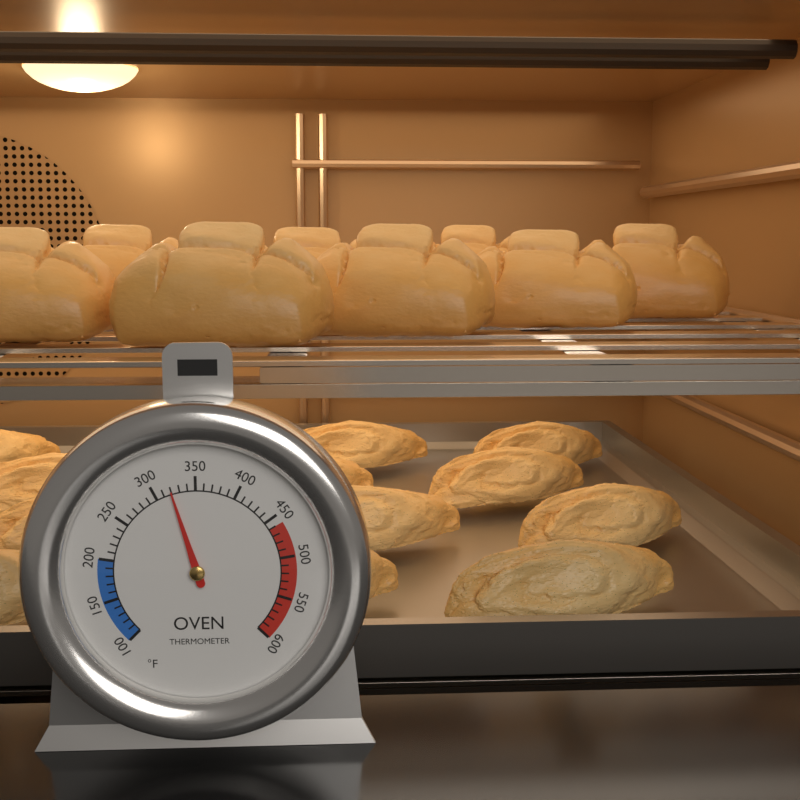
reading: 320 °F
